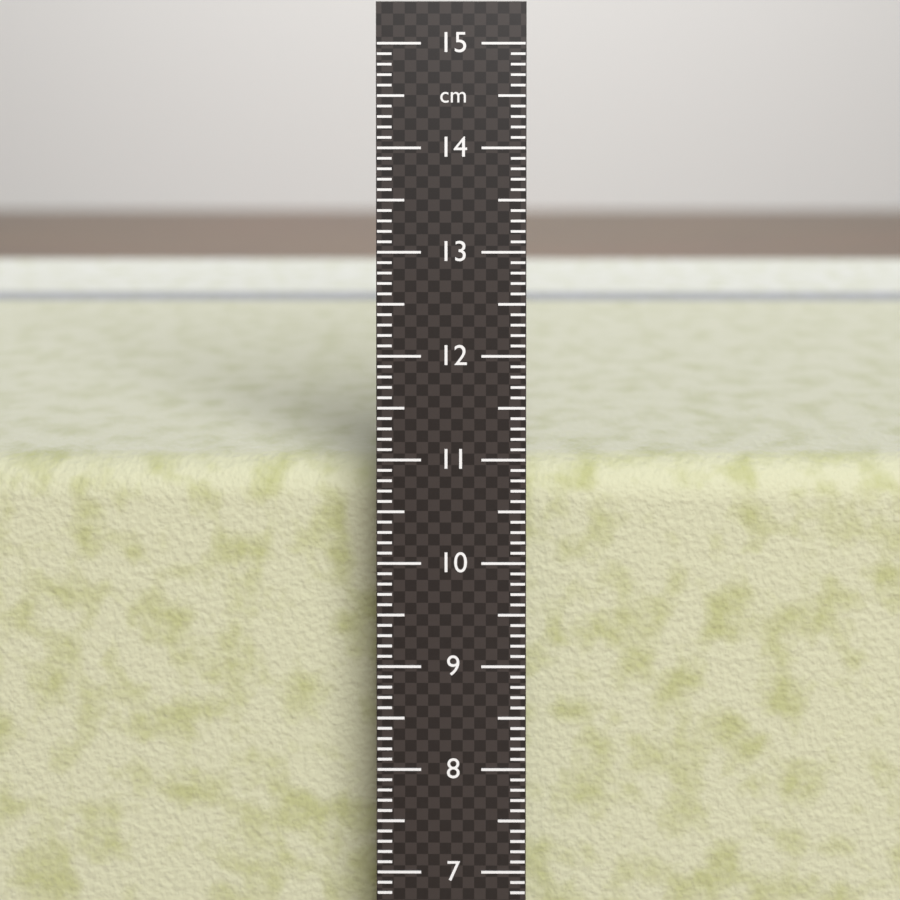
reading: 10.8 cm
